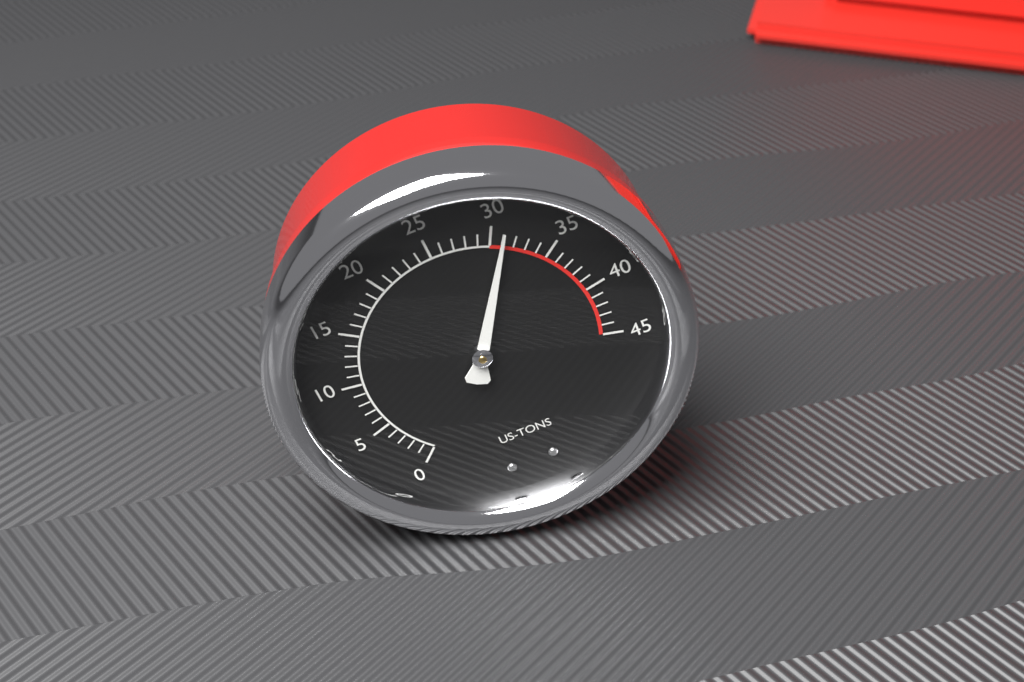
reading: 31 US tons
